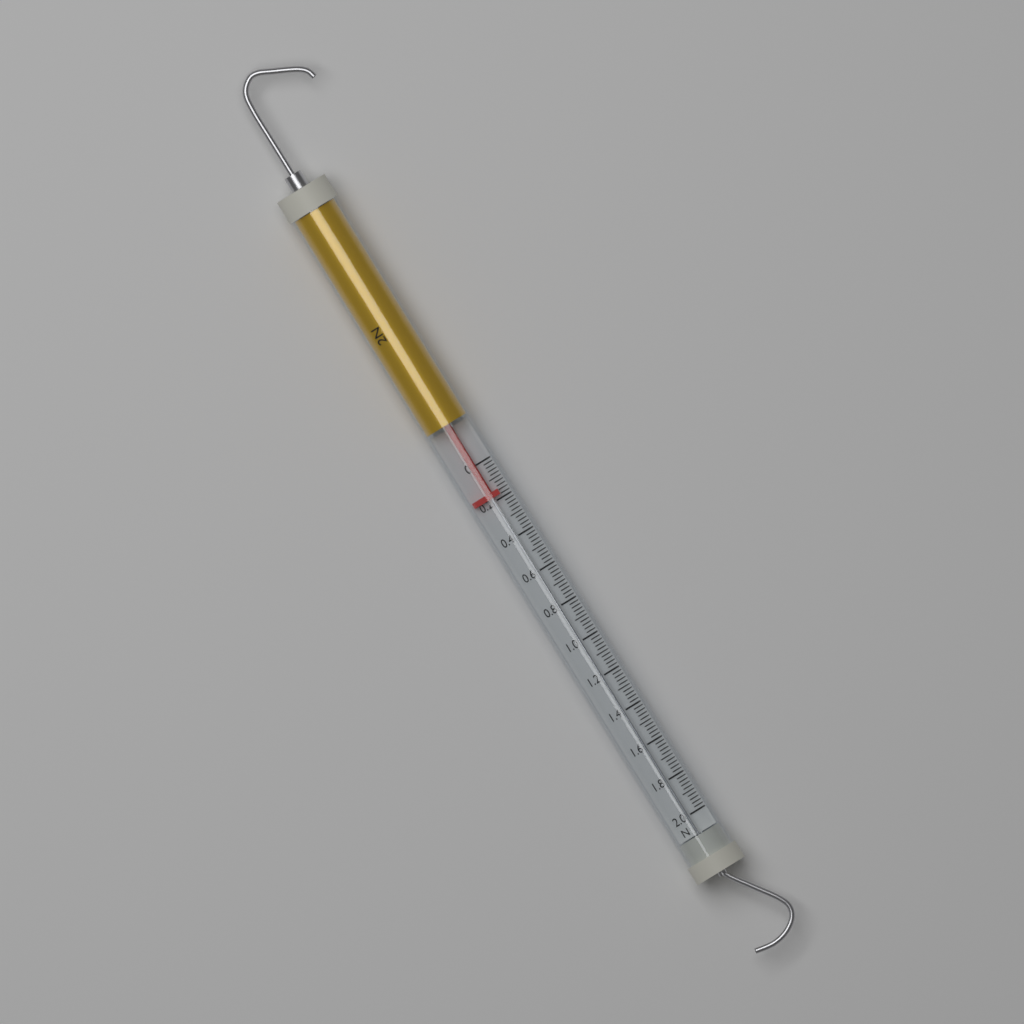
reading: 0.18 N
